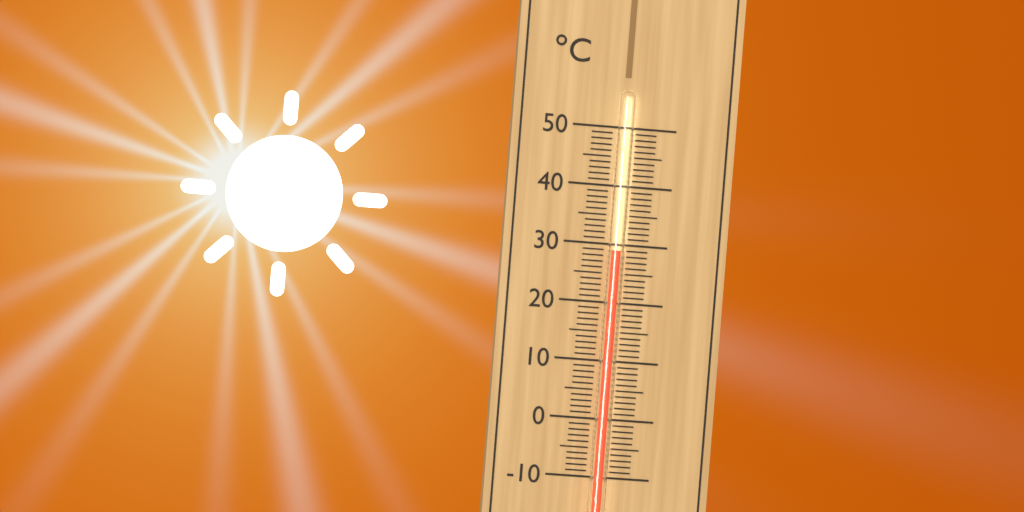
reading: 29 °C
